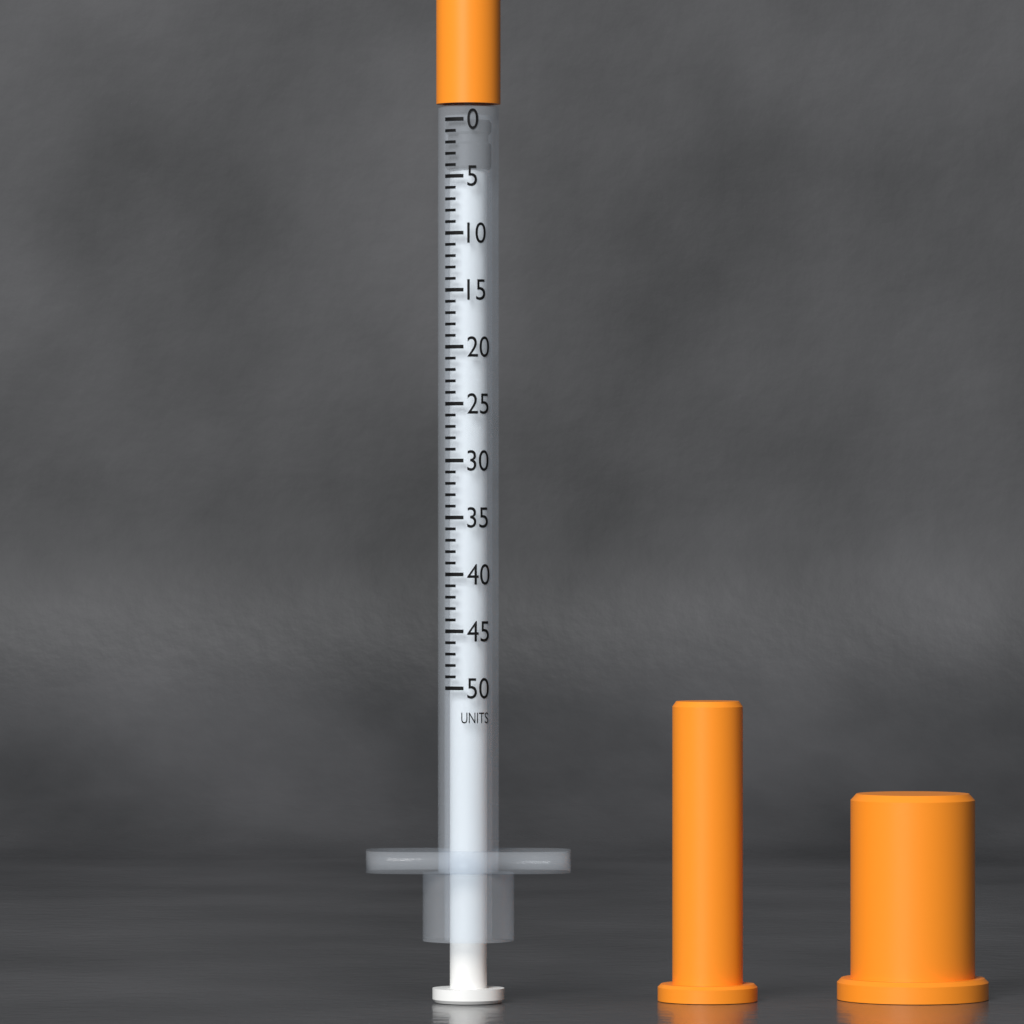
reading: 0 units
